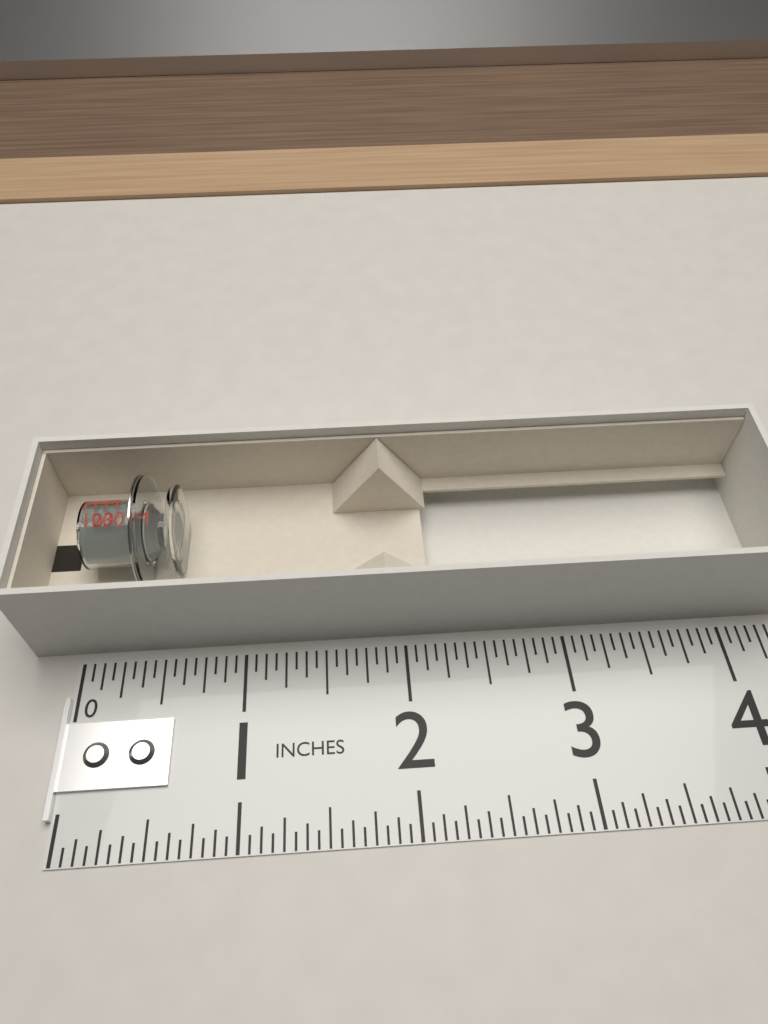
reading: 0.6250 in
